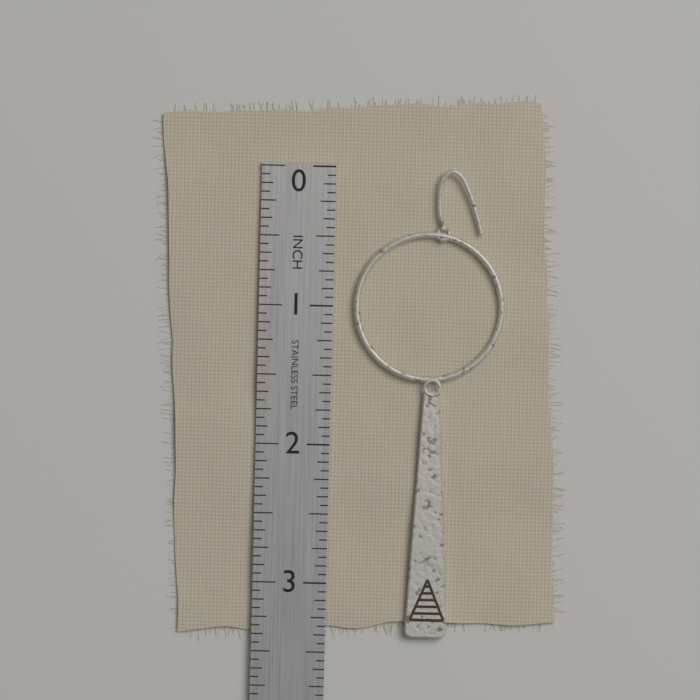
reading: 3.3750 in
